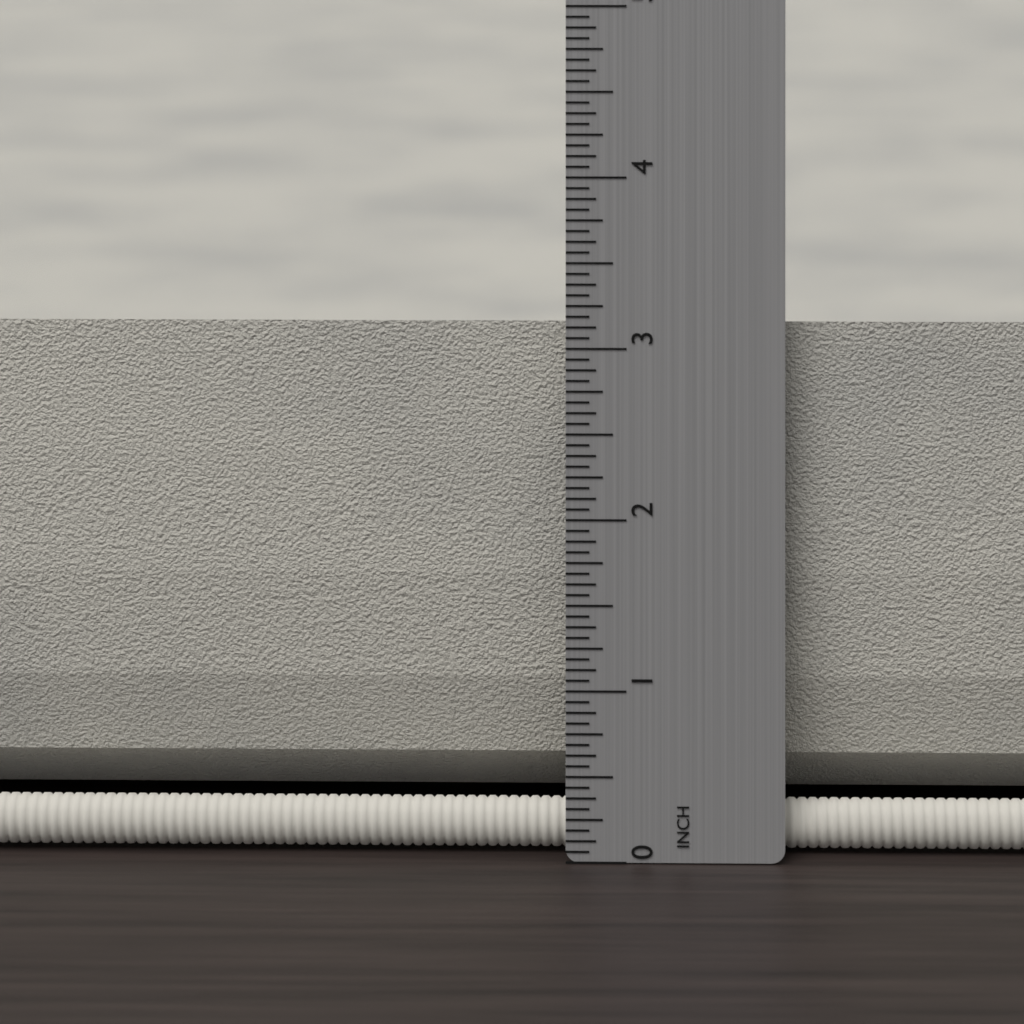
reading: 3.1250 in
